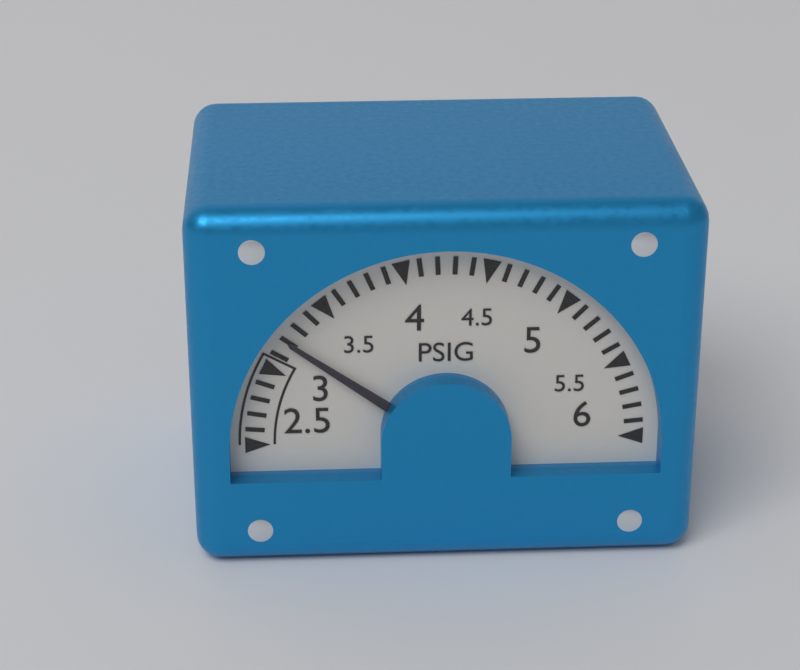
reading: 3.2 PSIG
